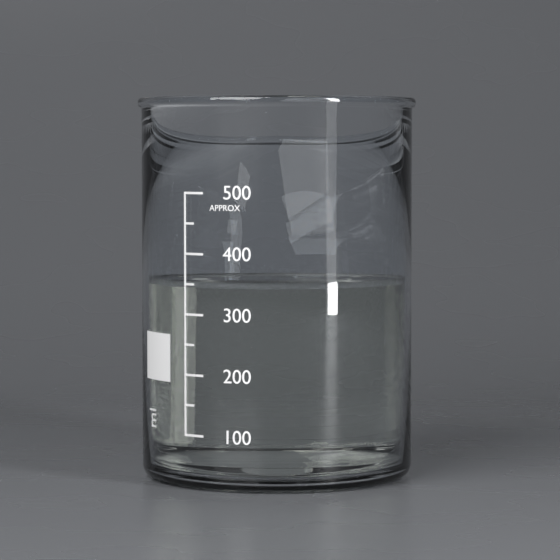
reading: 350 ml
